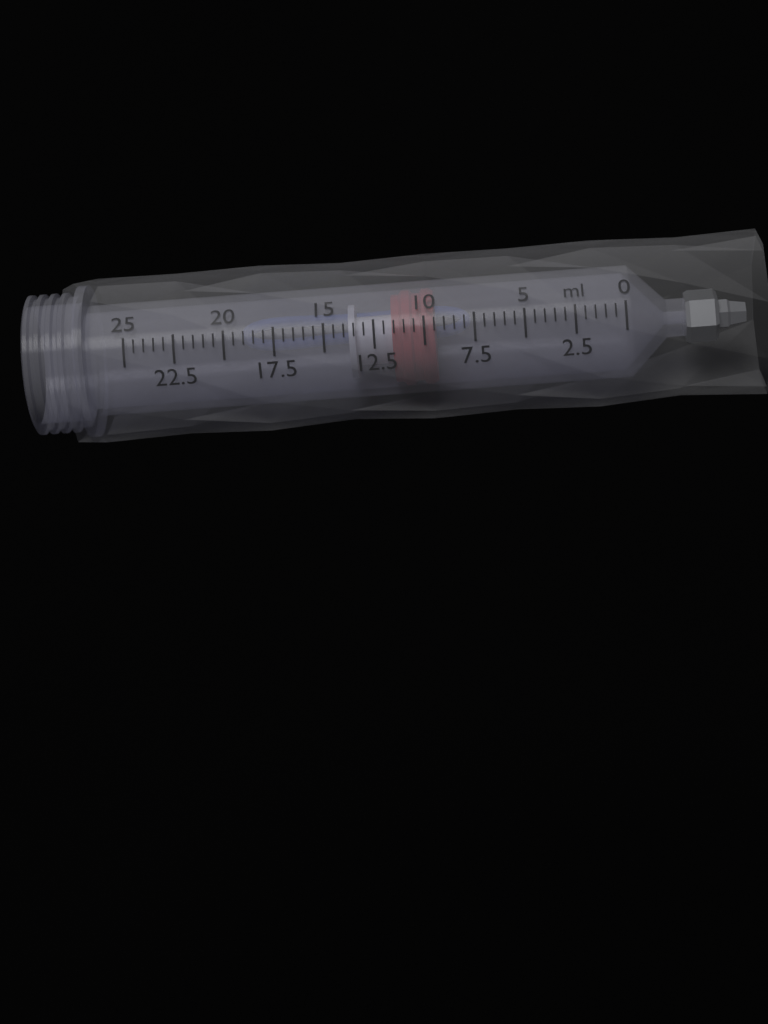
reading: 9.5 ml
